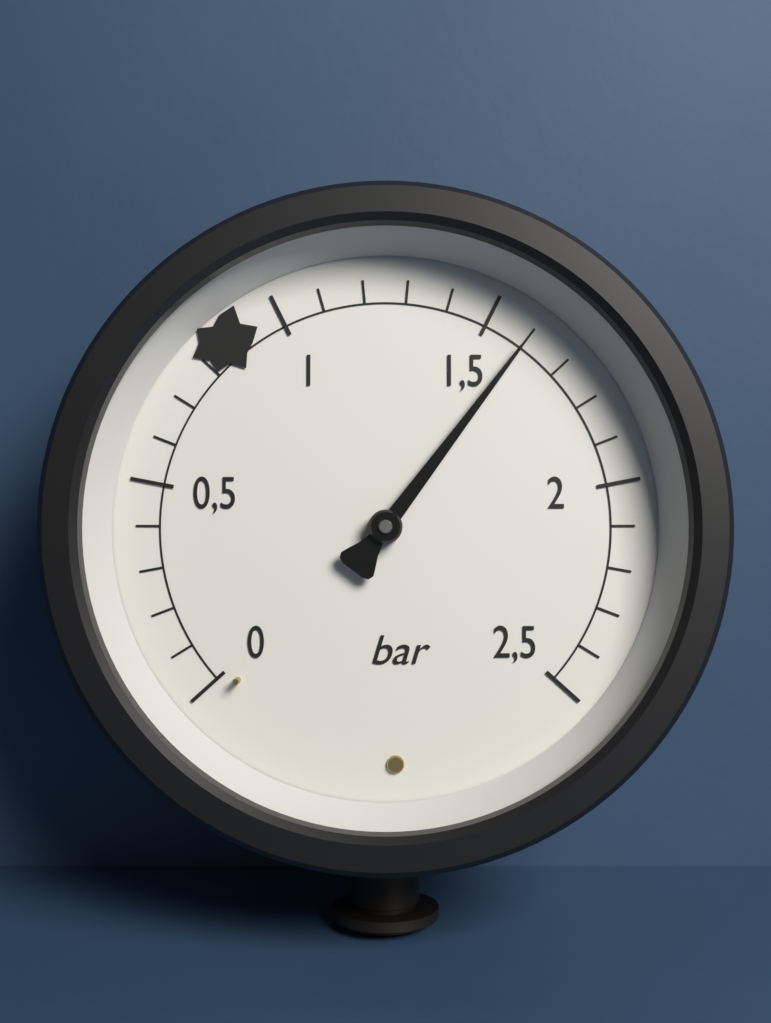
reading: 1.6 bar
